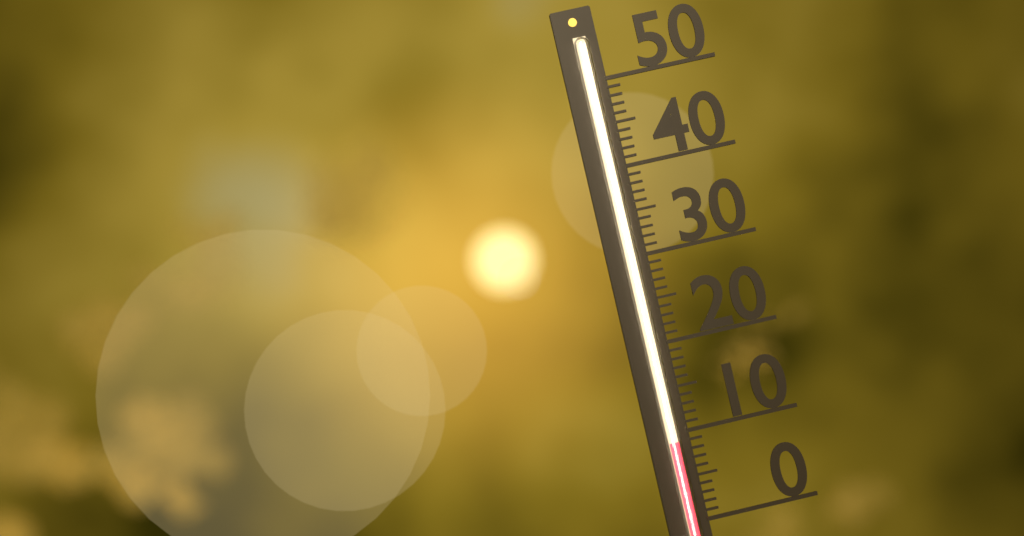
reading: 9 (no unit)
